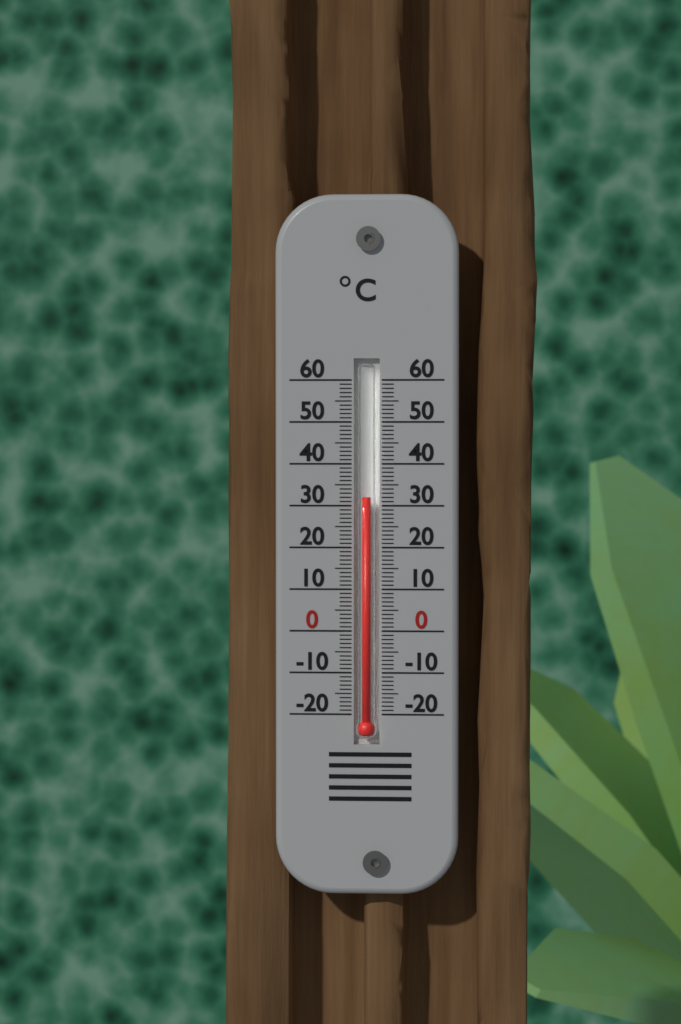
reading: 32 °C
